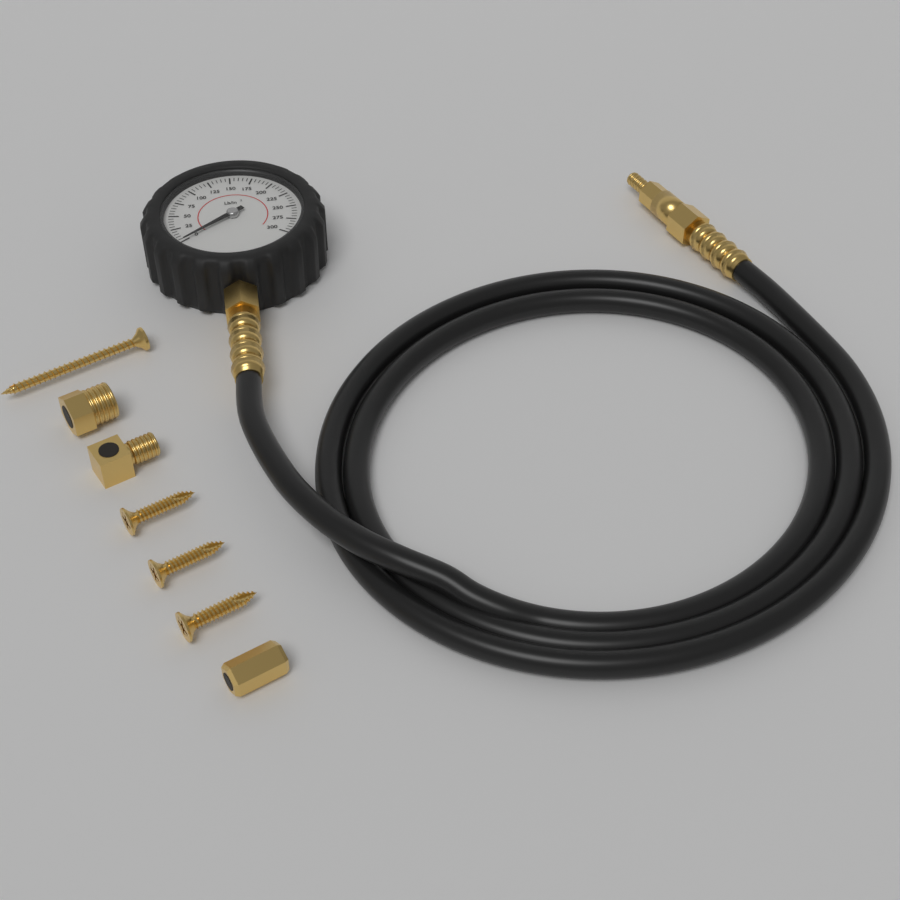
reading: 0 psi
